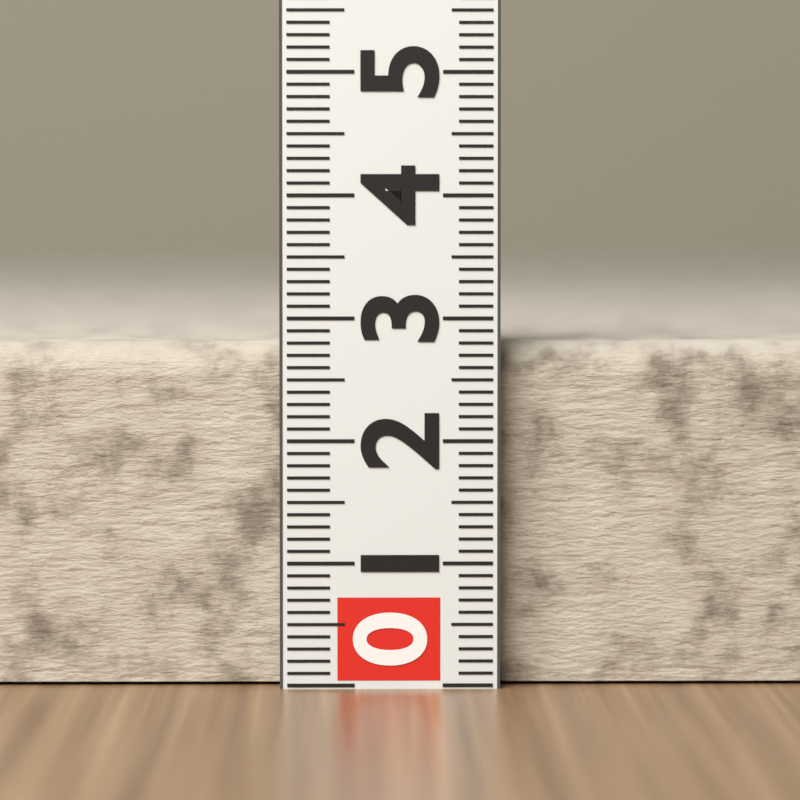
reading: 2.8 (no unit)
